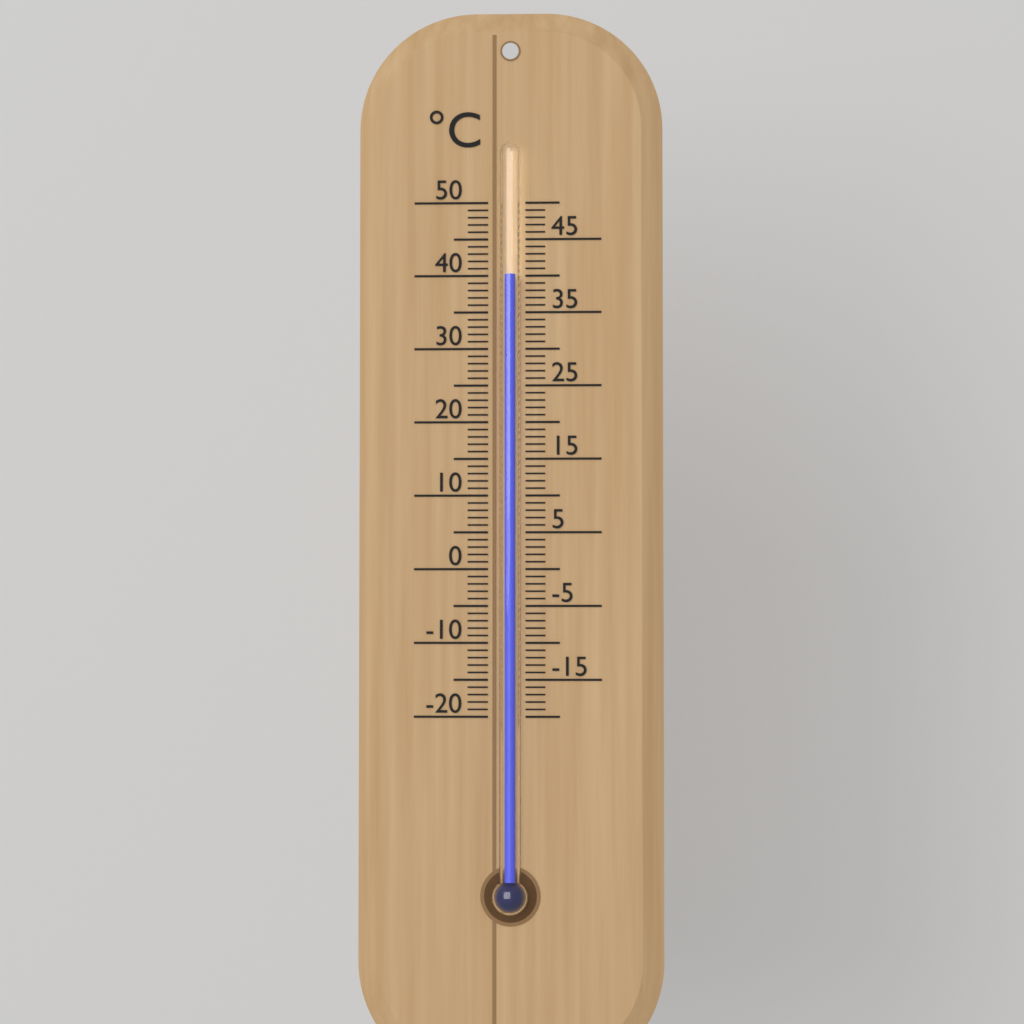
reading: 40 °C
